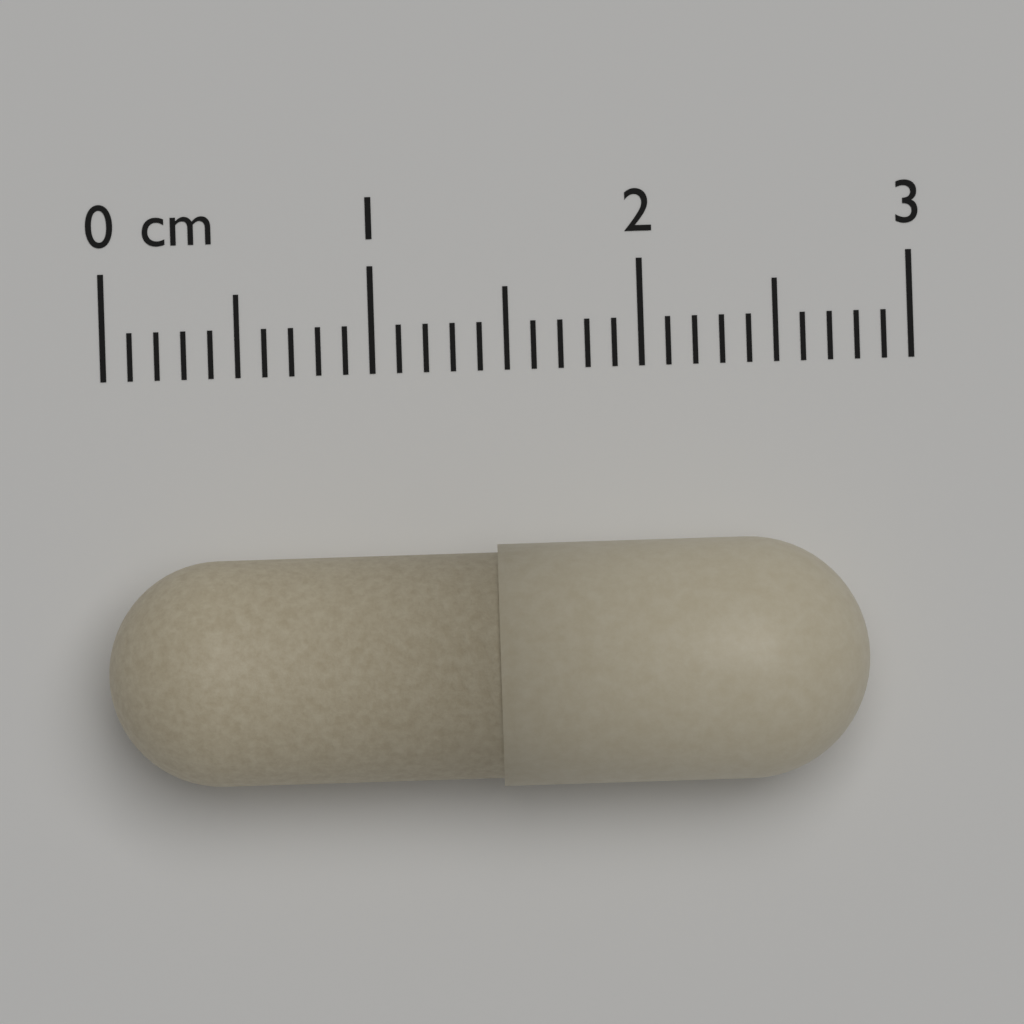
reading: 2.8 cm
